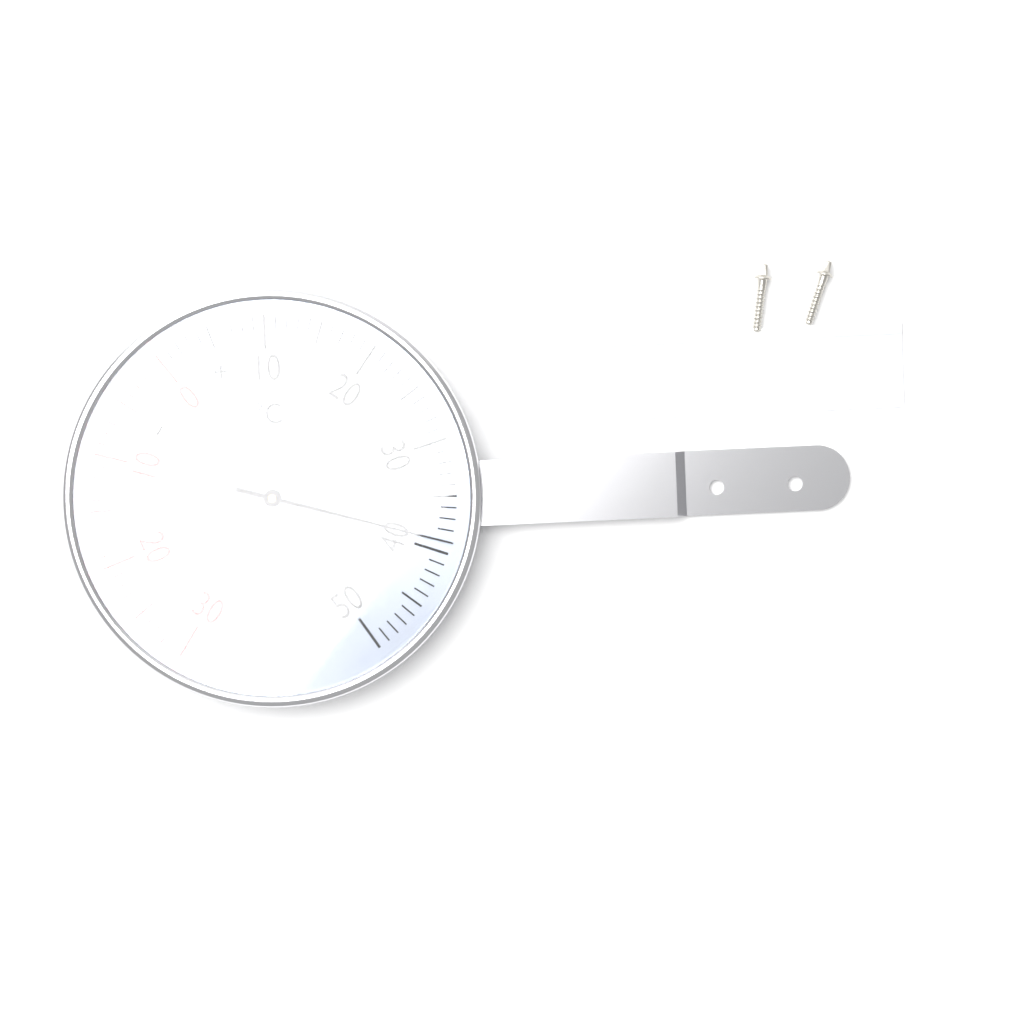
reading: 39 °C
